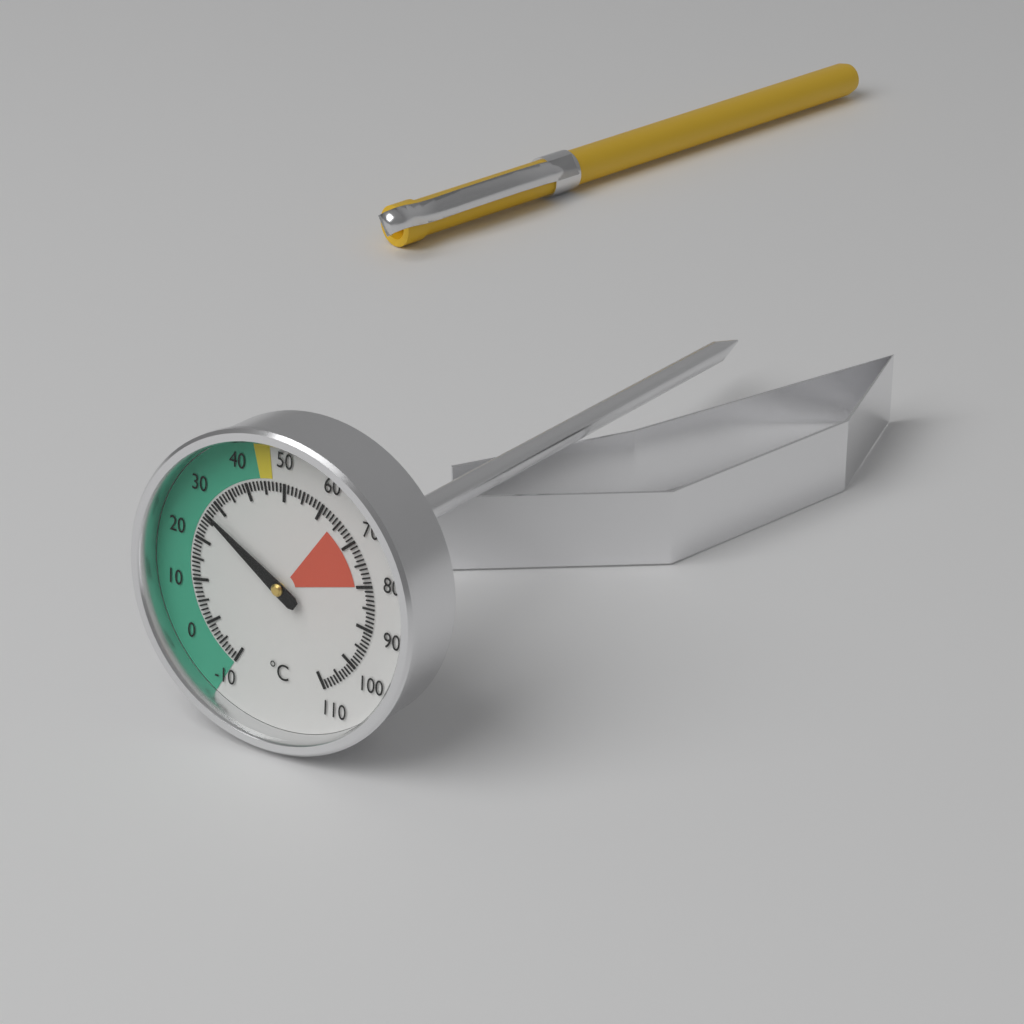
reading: 27 °C
